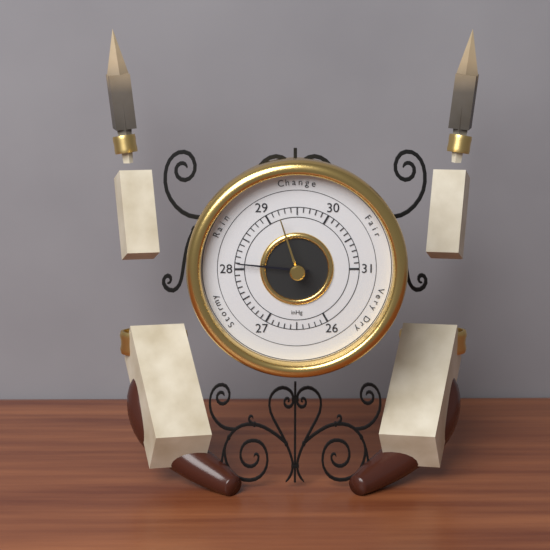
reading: 28.1 inHg
